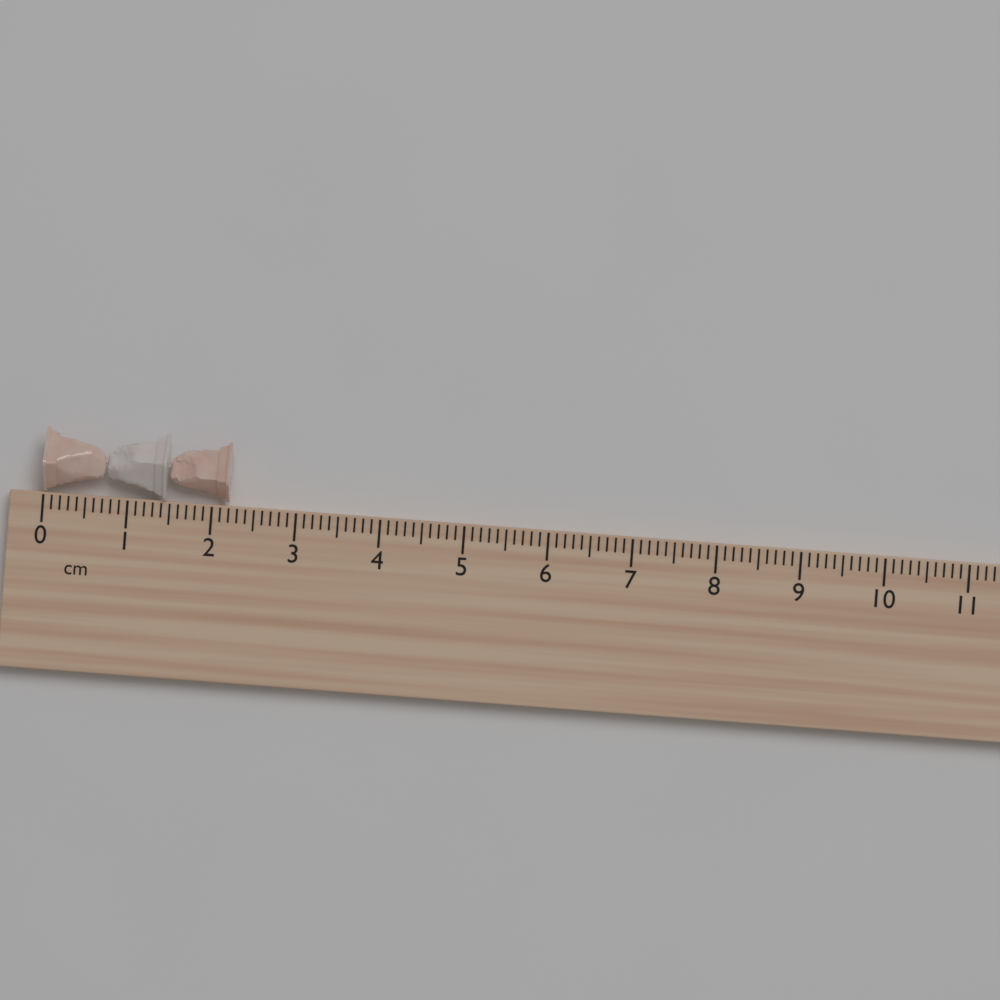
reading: 2.2 cm
